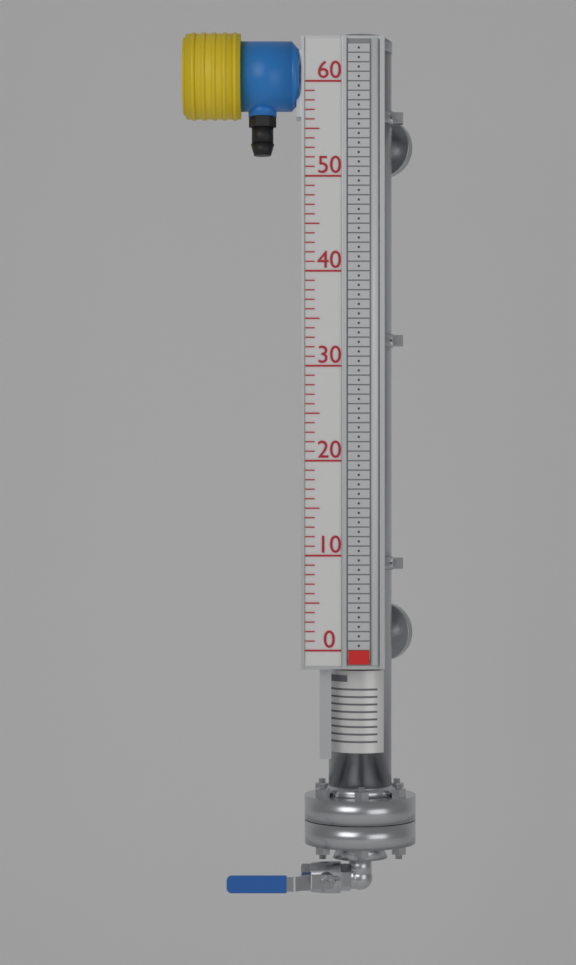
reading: 0 (no unit)
